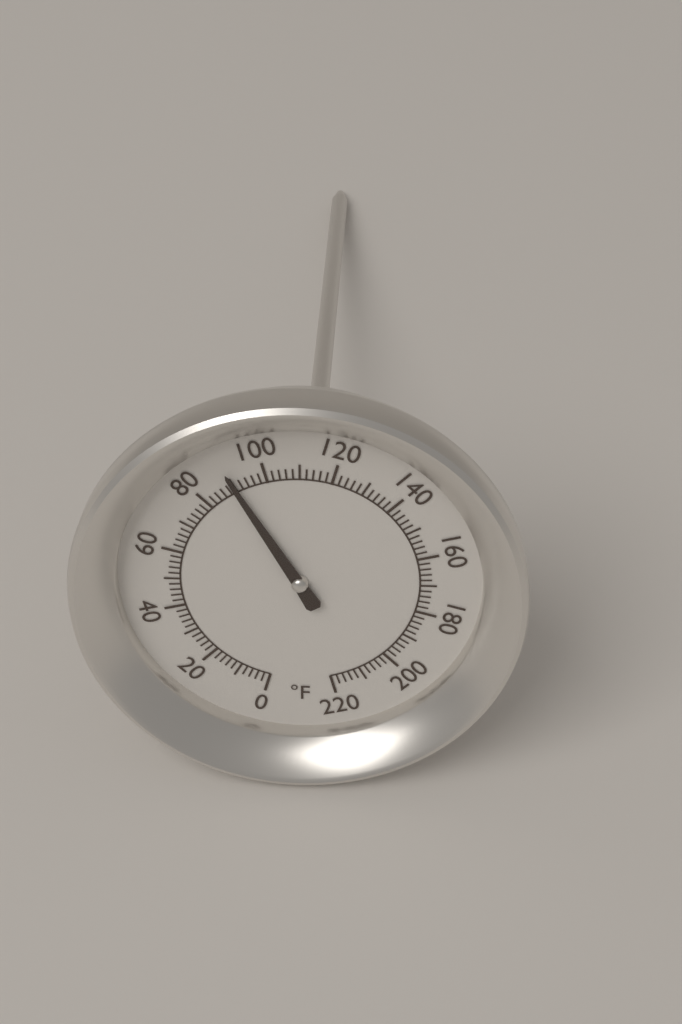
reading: 90 °F
